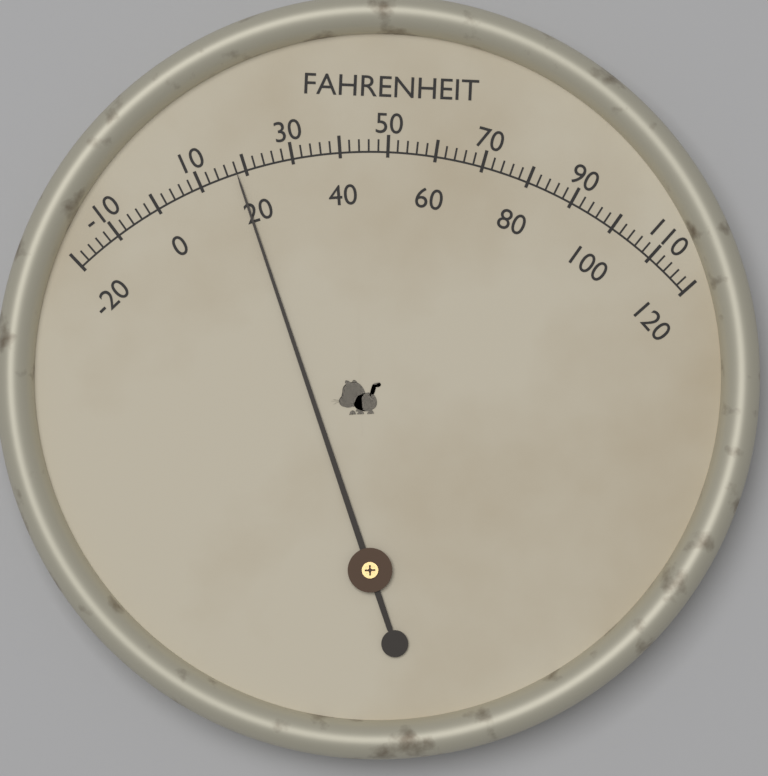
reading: 18 °F
